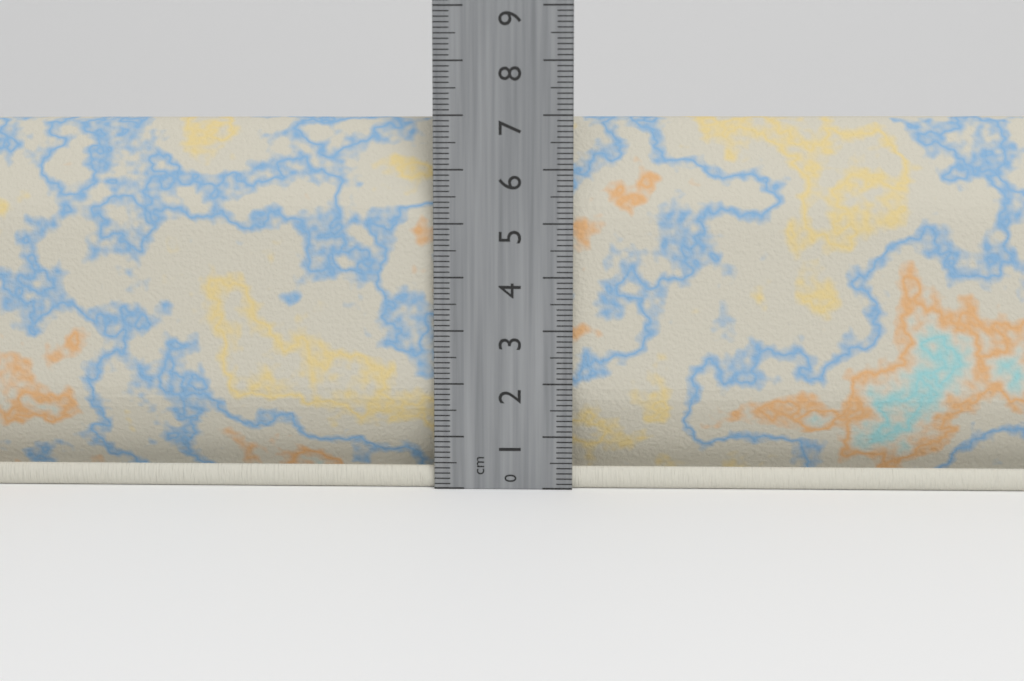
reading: 7.0 cm
